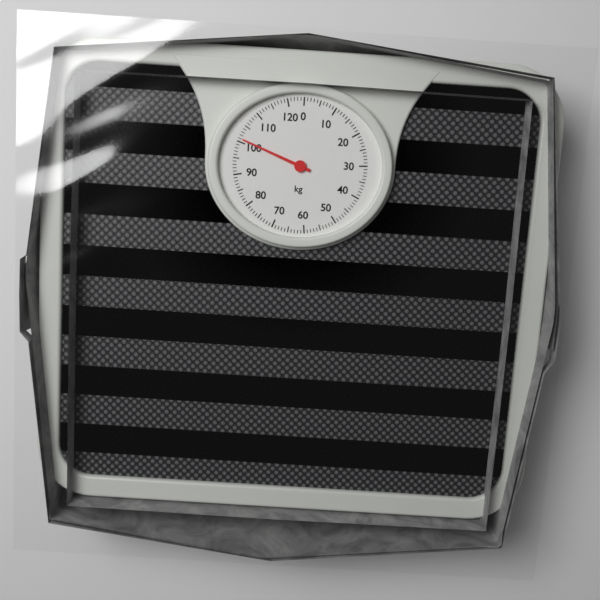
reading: 101 kg
